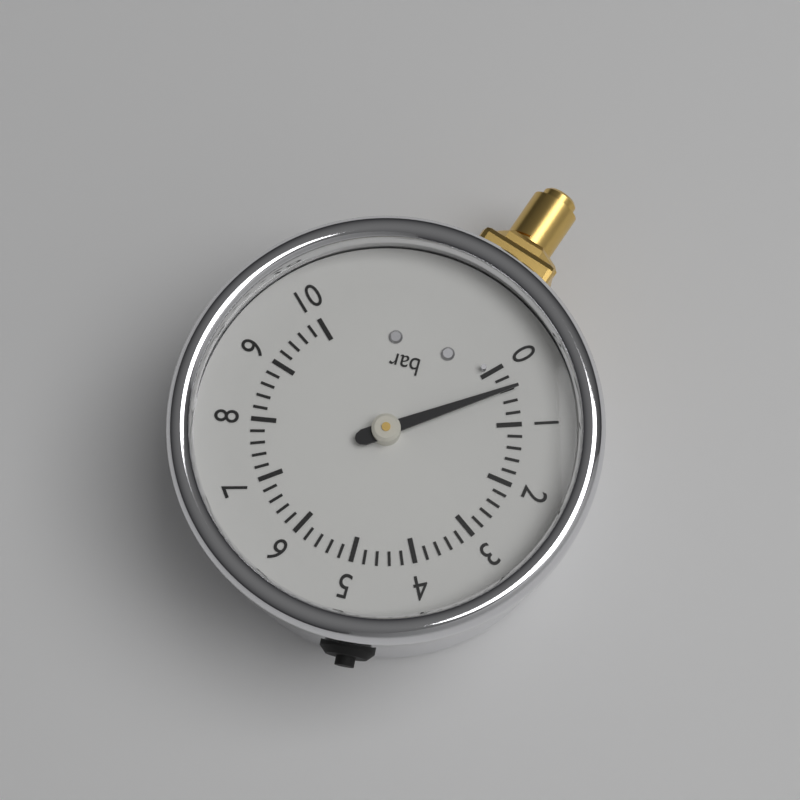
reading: 0.4 bar
